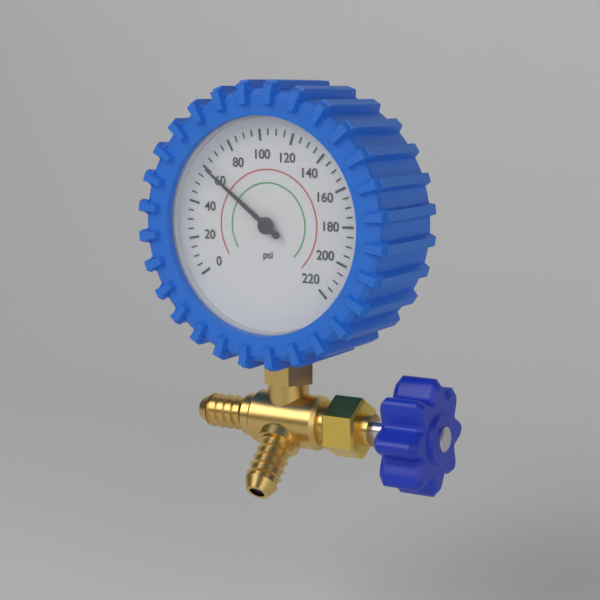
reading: 60 psi
